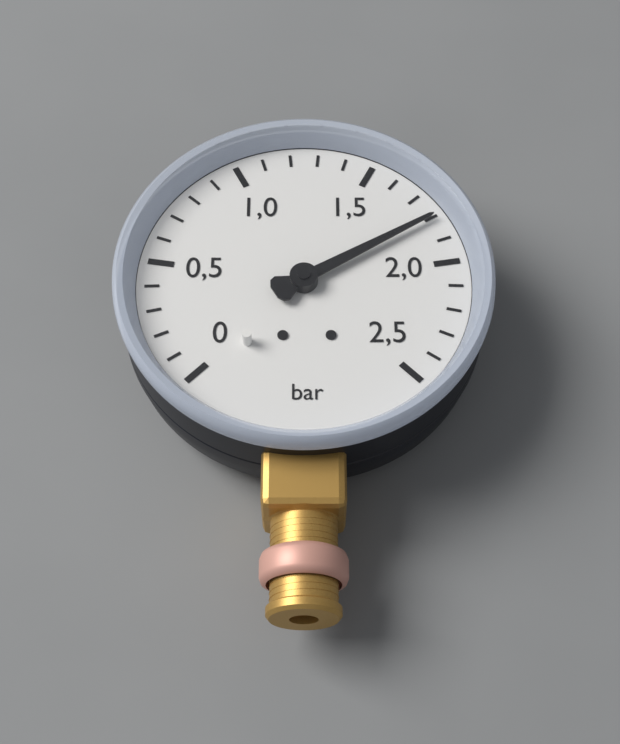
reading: 1.8 bar
